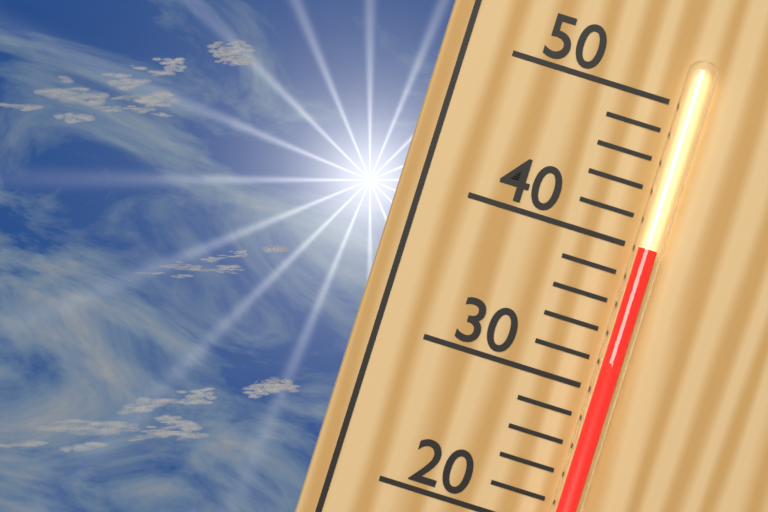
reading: 40 (no unit)
